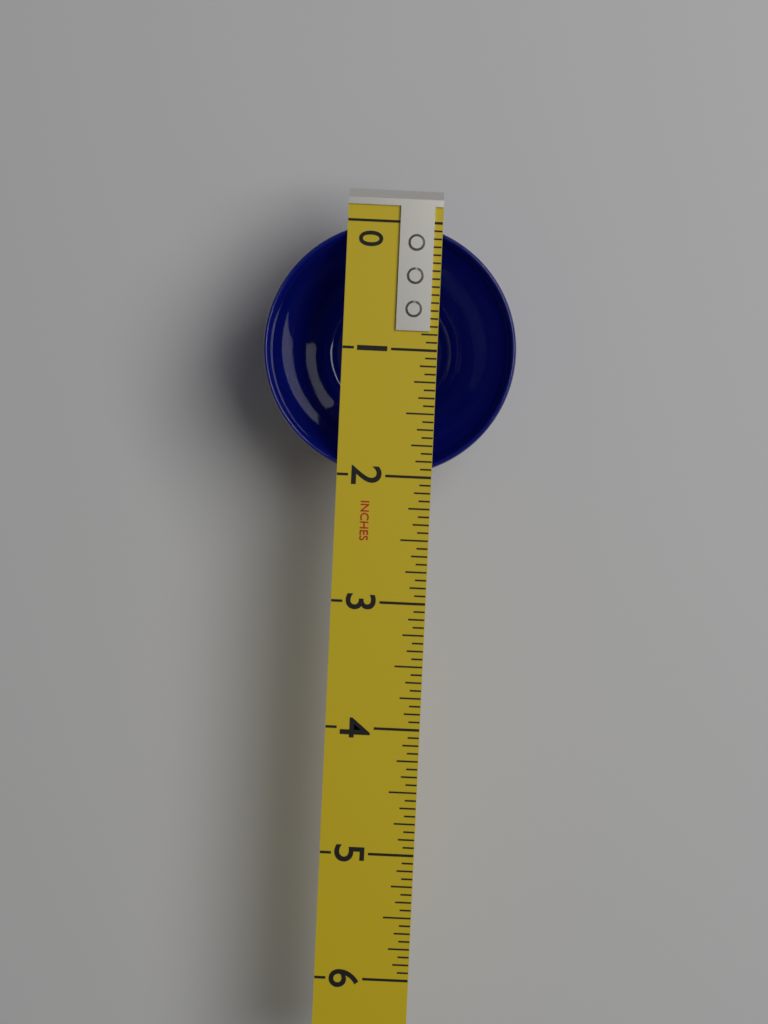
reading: 2.0000 in
